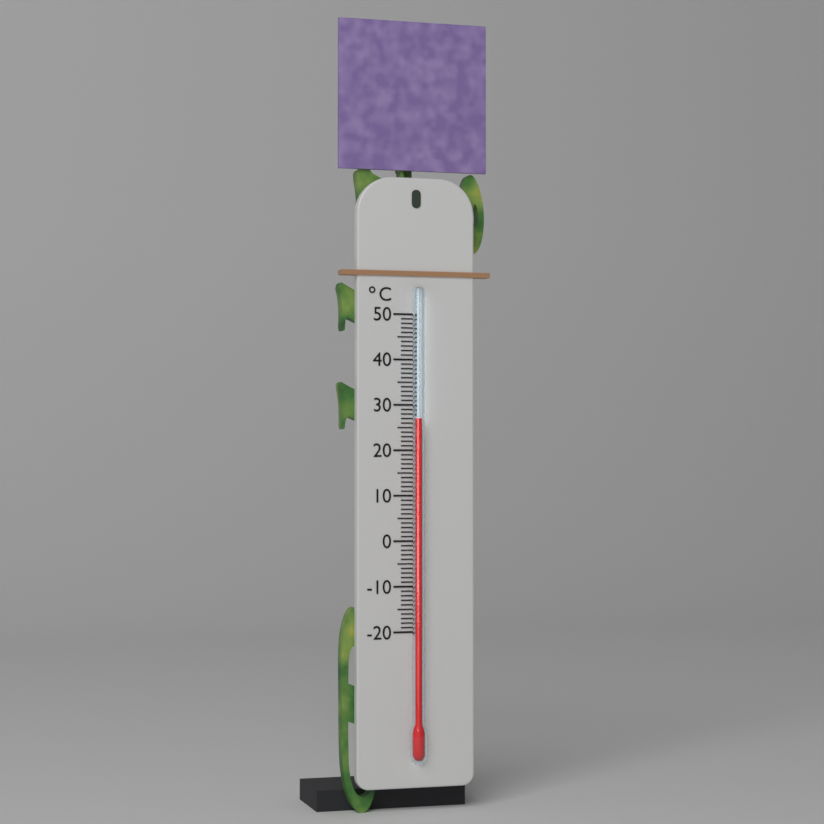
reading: 27 °C
